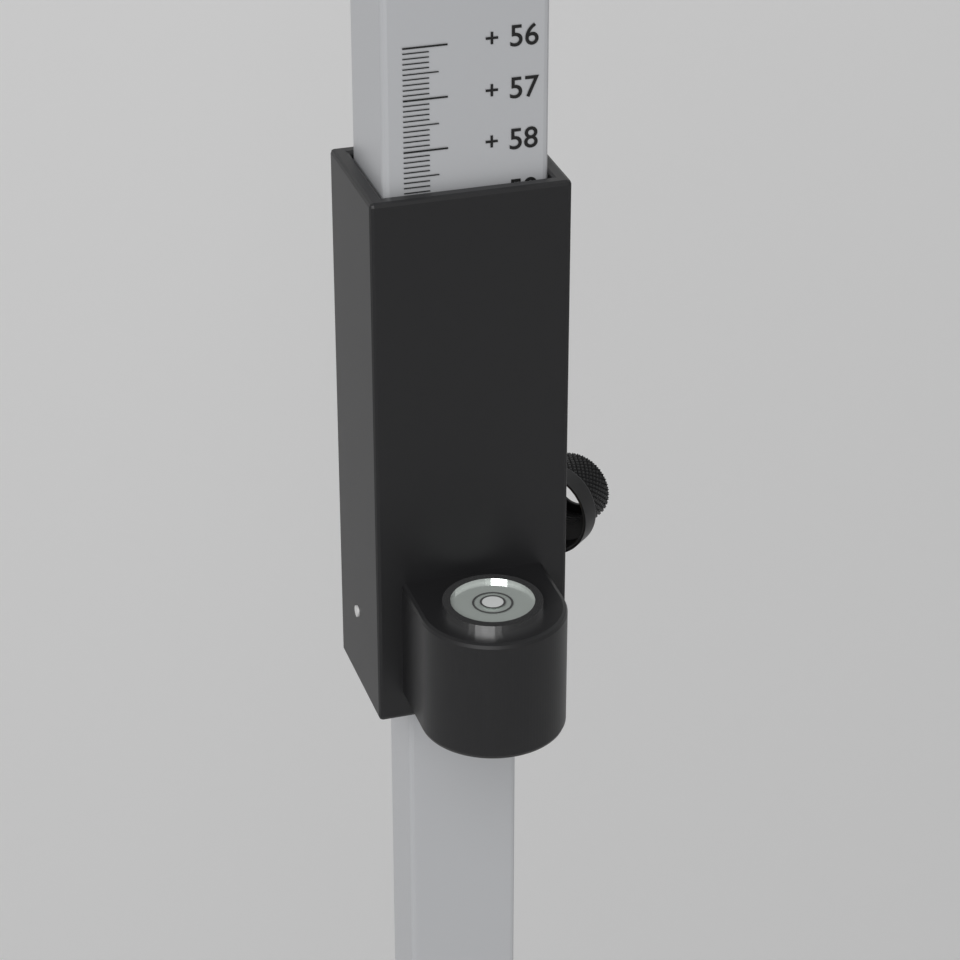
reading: 58.8 (no unit)
